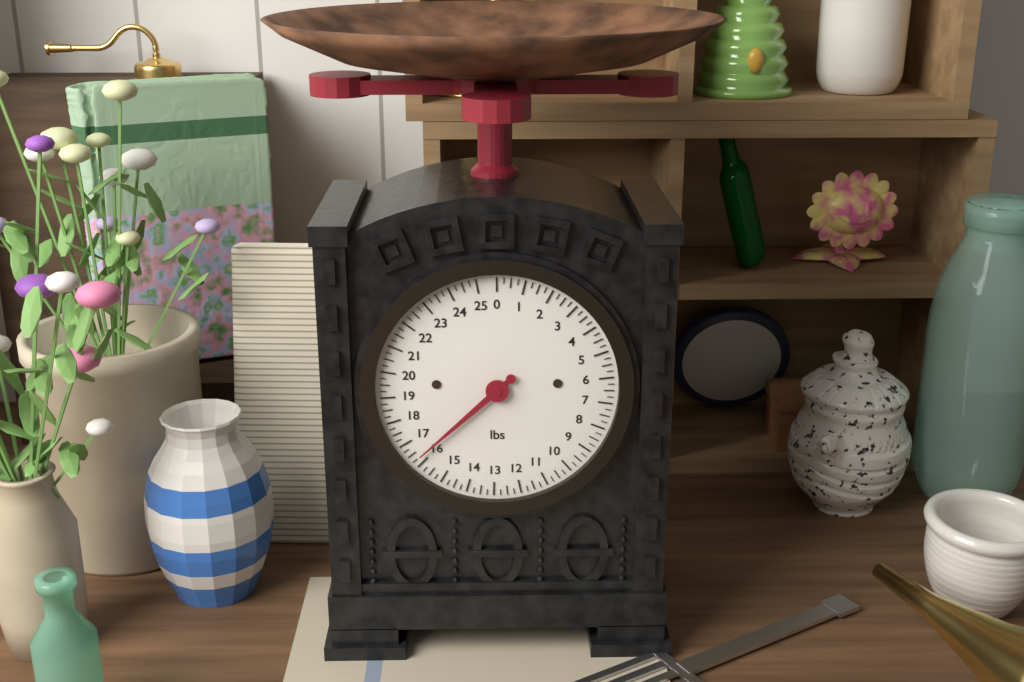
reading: 16.25 lbs
